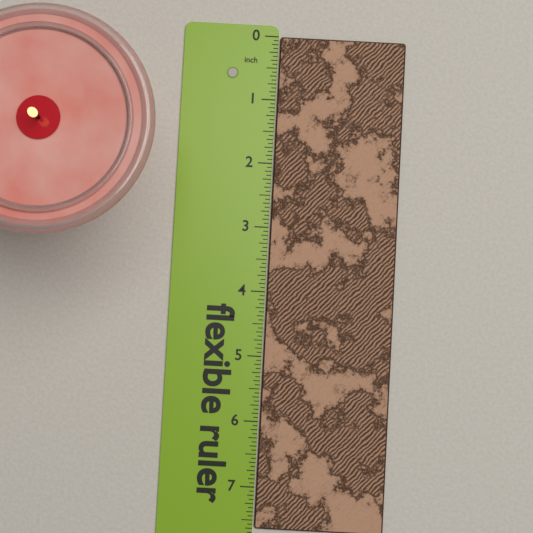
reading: 7.6250 in
